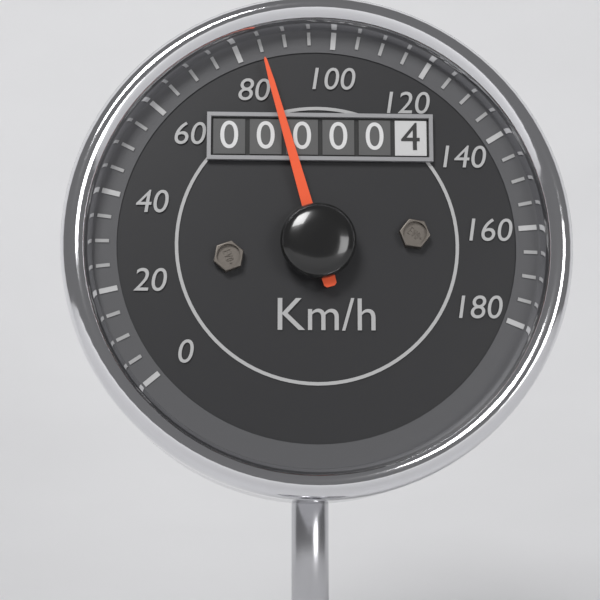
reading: 85 km/h
